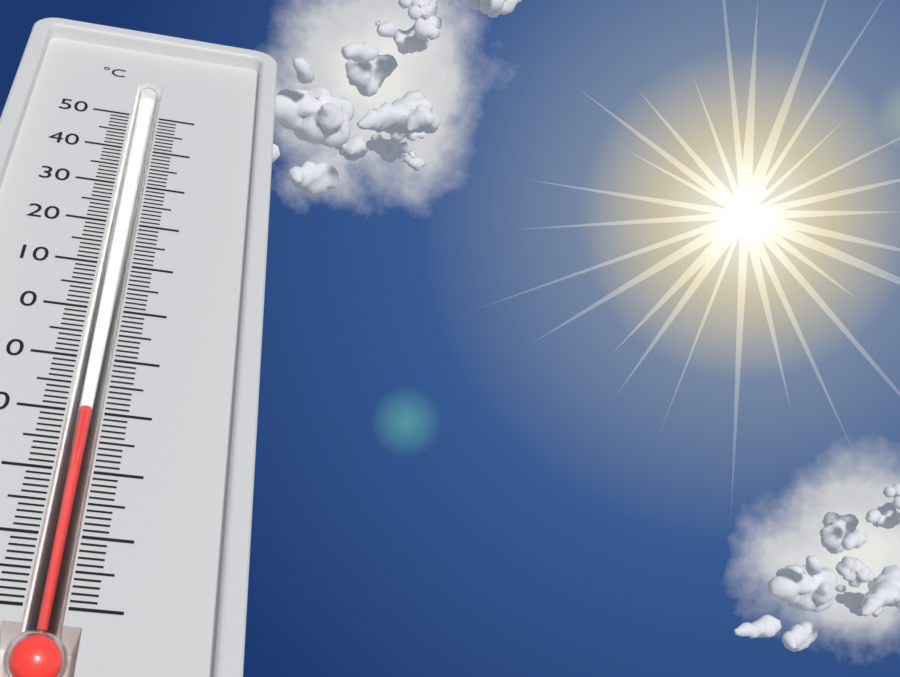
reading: -19 °C
